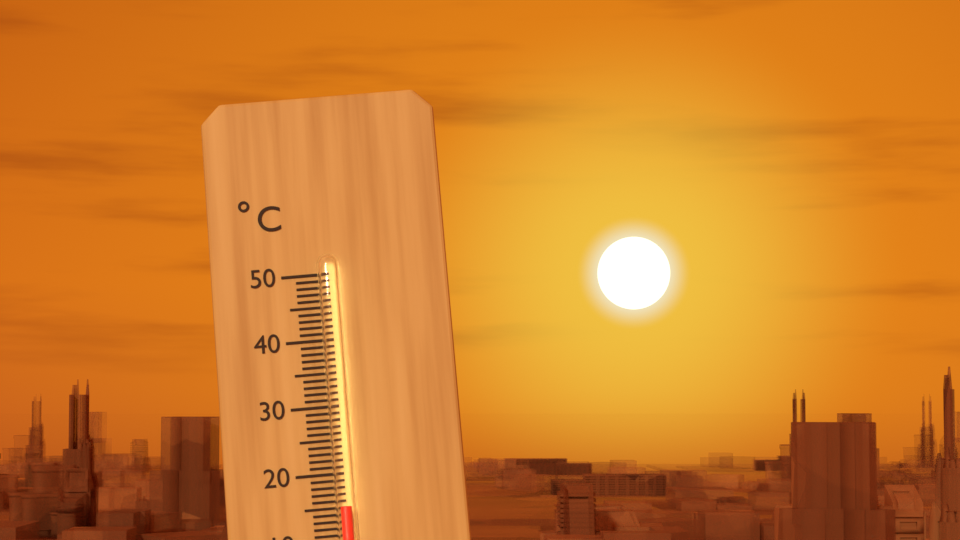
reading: 15 °C
